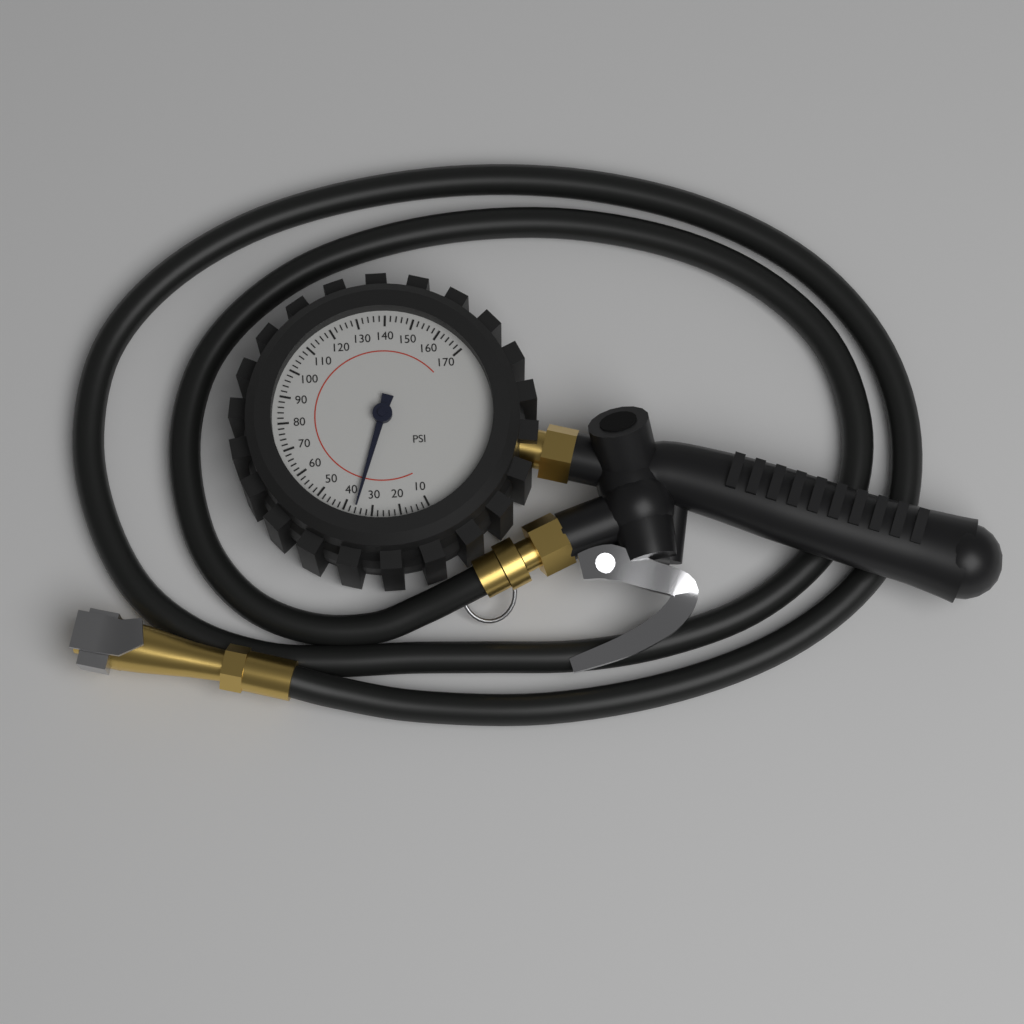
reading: 36 psi
